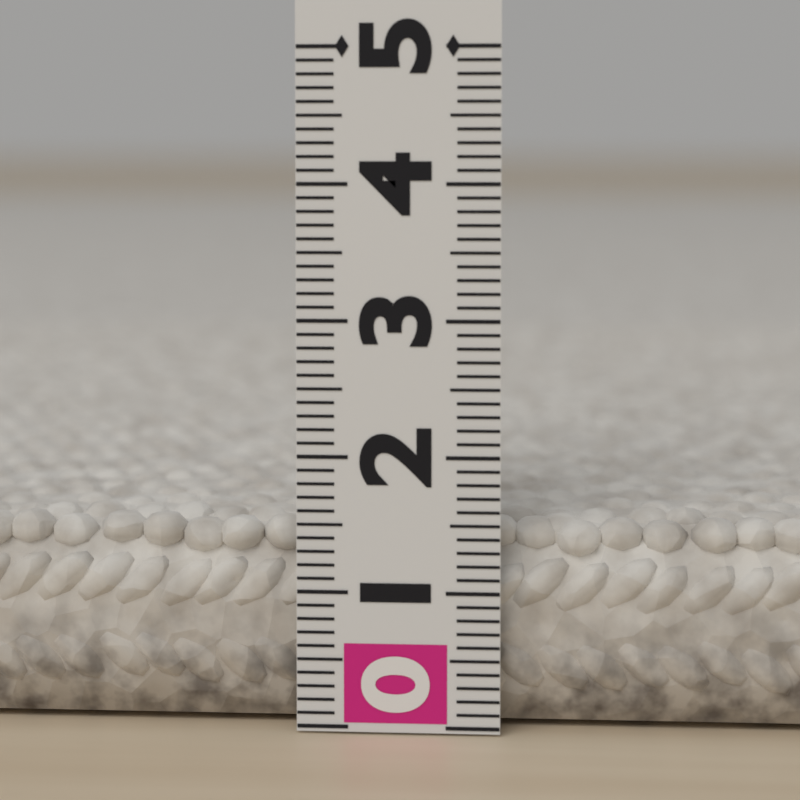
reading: 1.5 (no unit)
